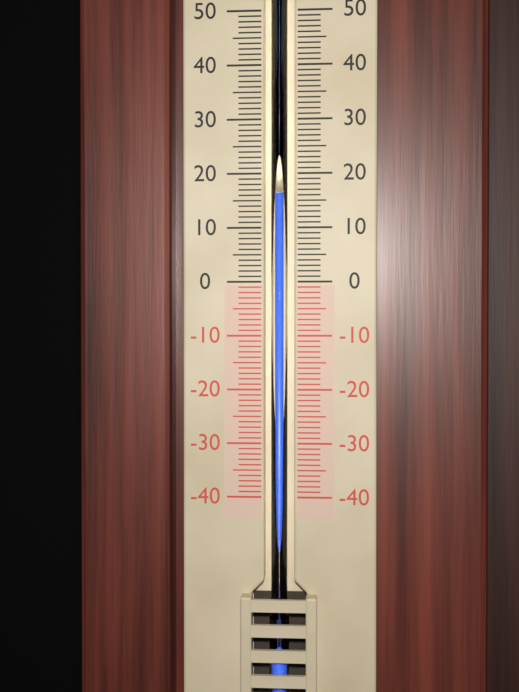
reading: 16 (no unit)
